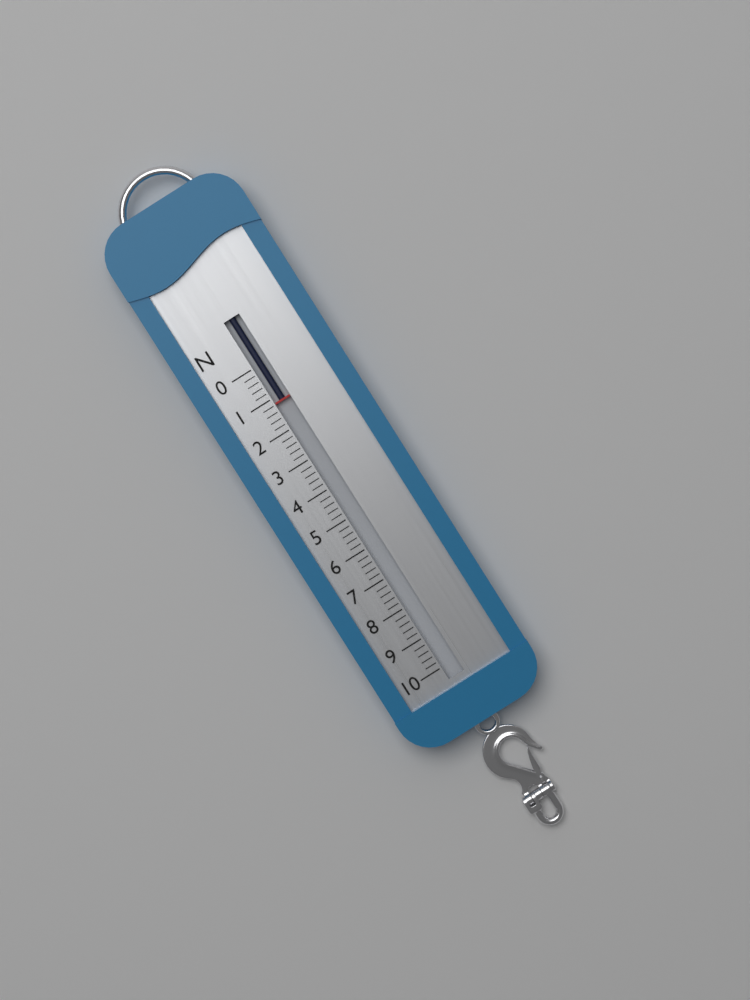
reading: 1.2 N
